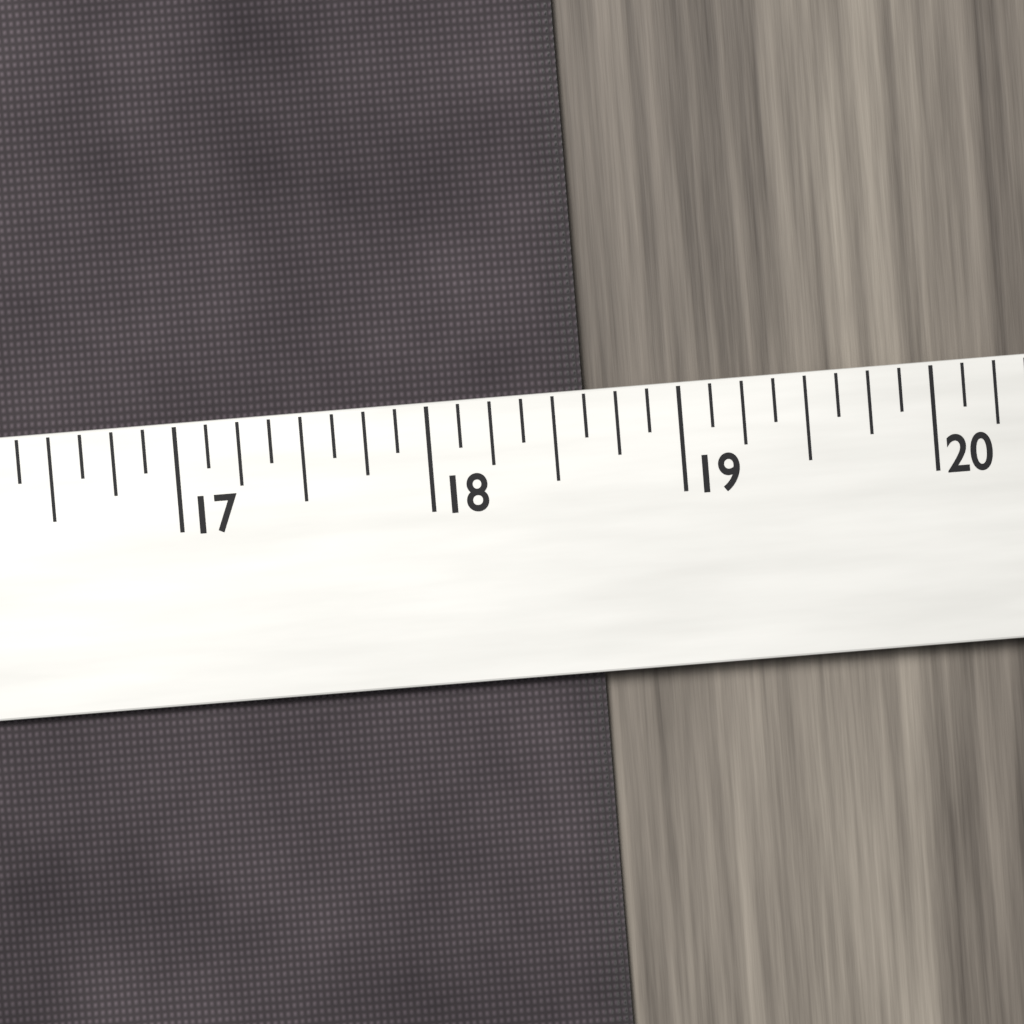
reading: 18.625 (no unit)
